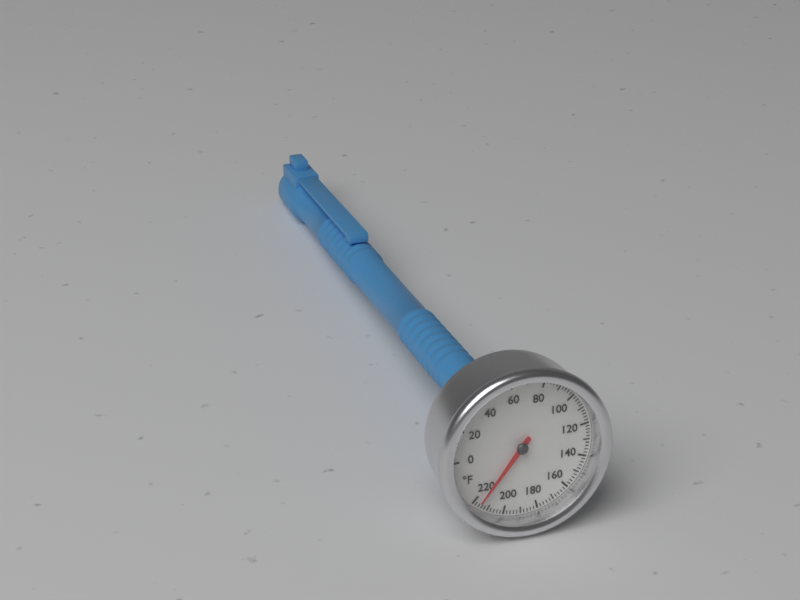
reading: 216 °F
